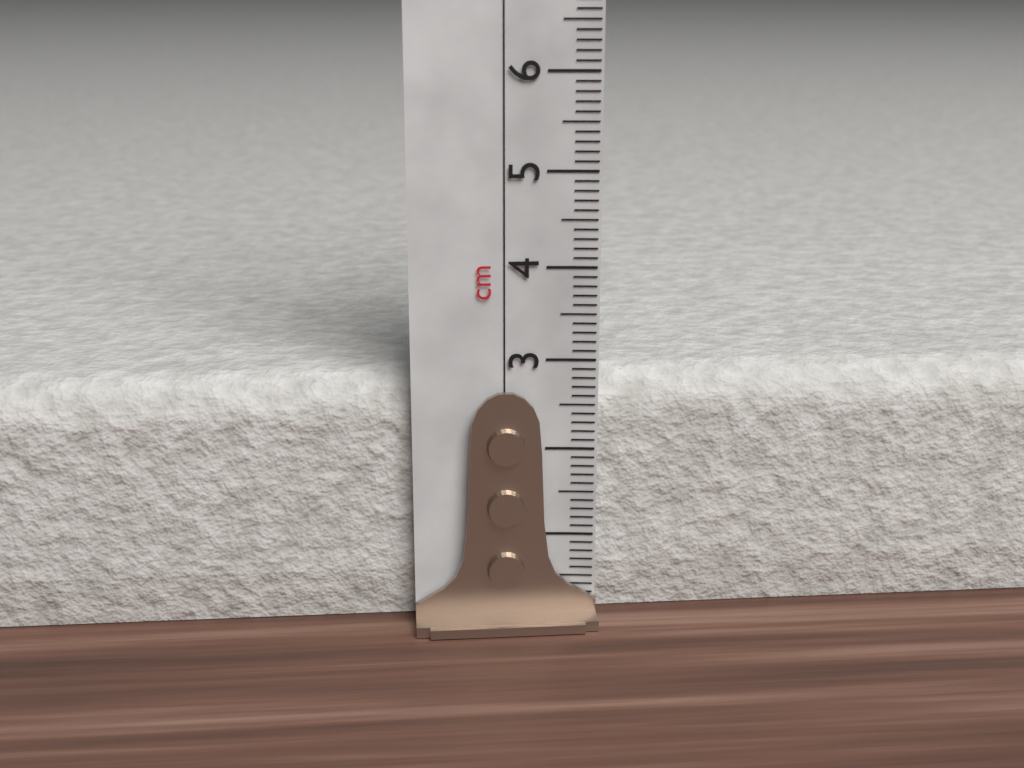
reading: 2.8 cm
